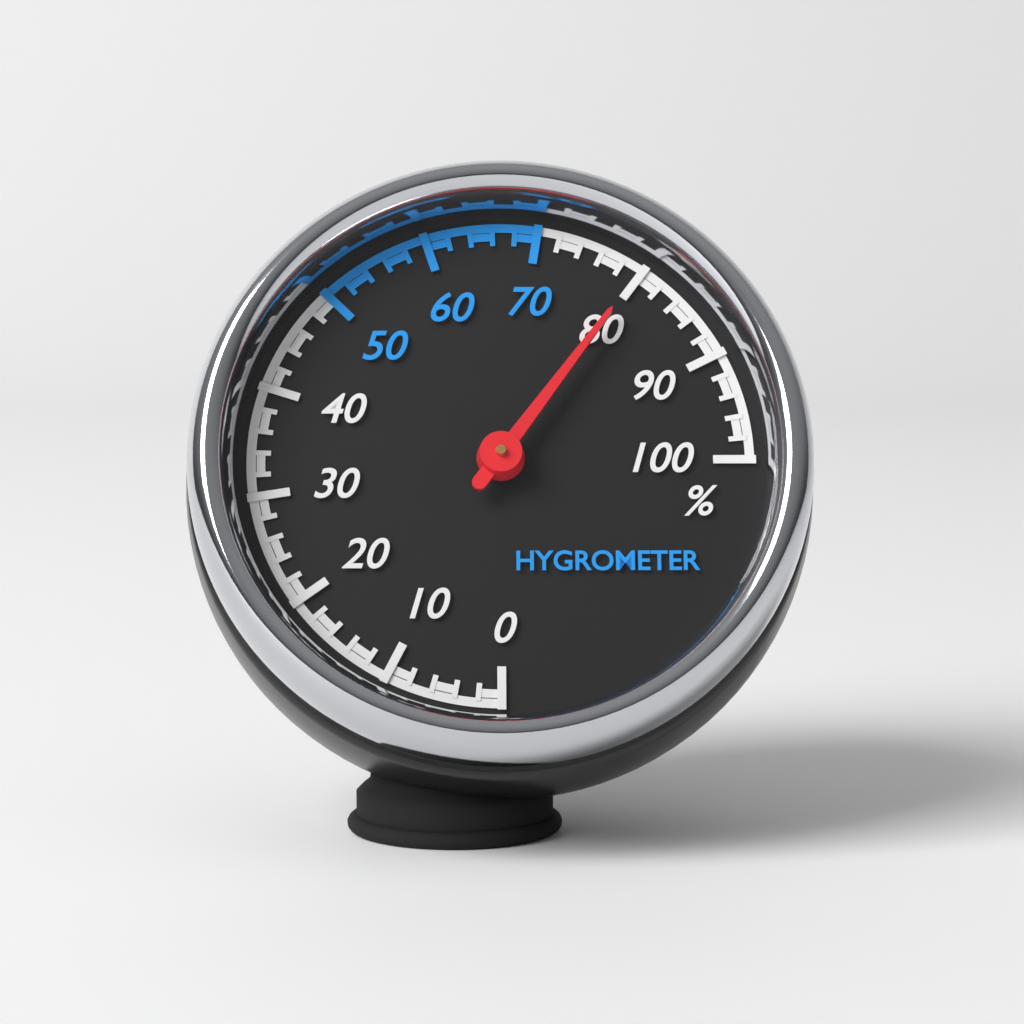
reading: 80 %
